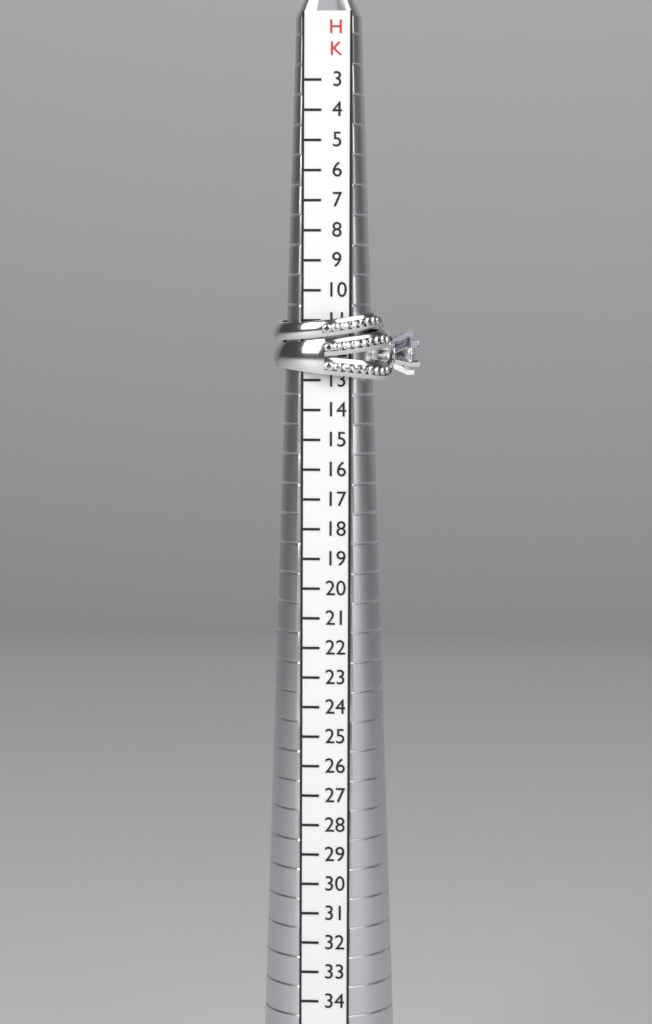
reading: 13 HK
